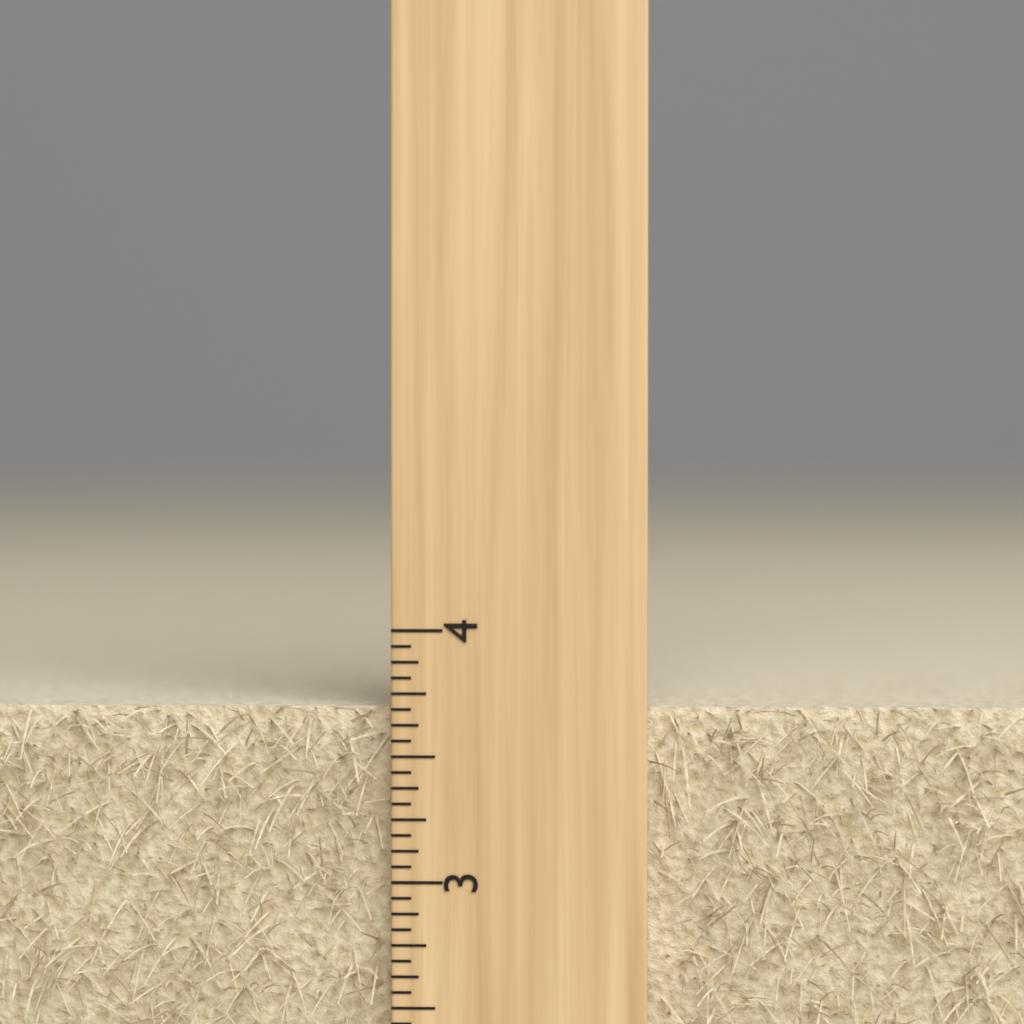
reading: 3.6875 inch
